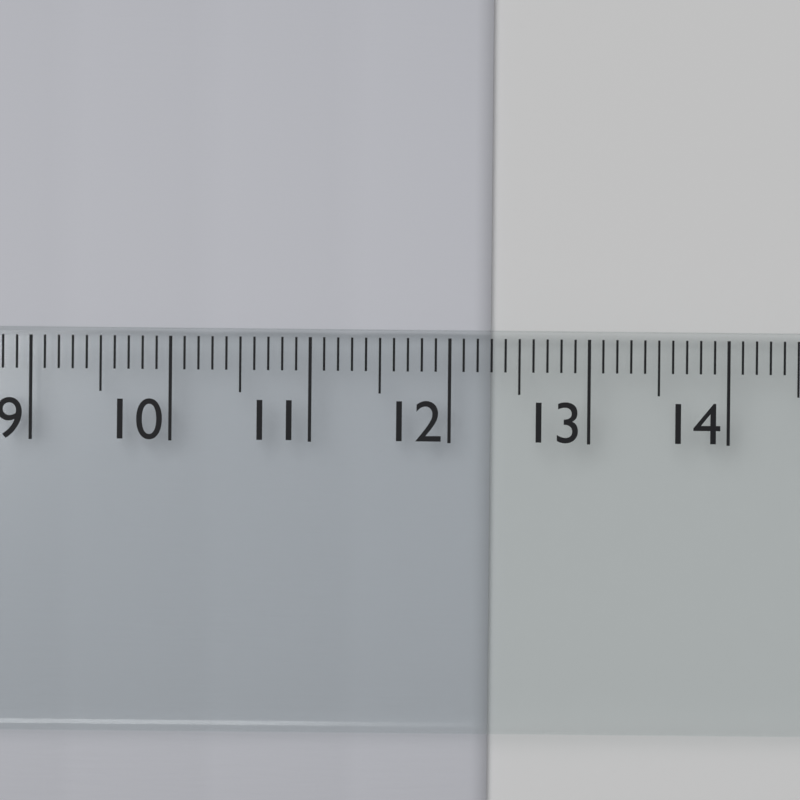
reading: 12.3 cm
